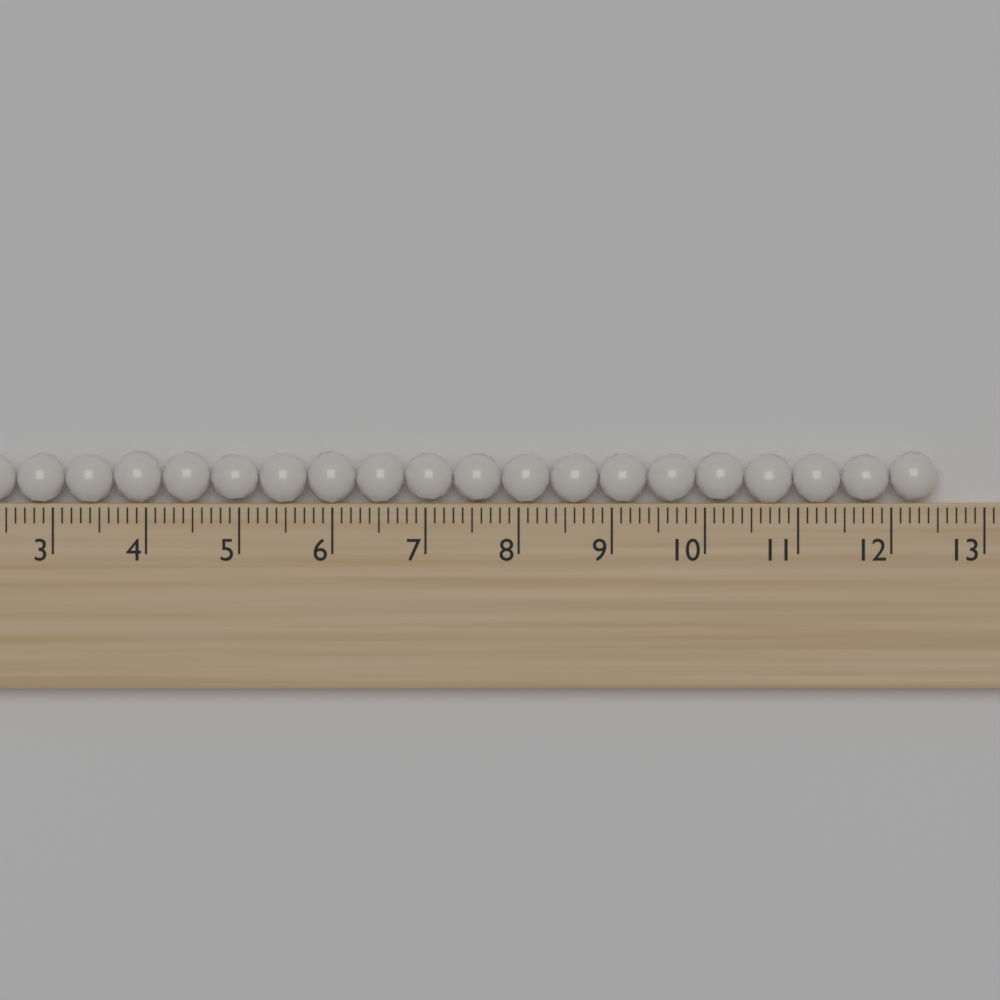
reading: 12.5 (no unit)
